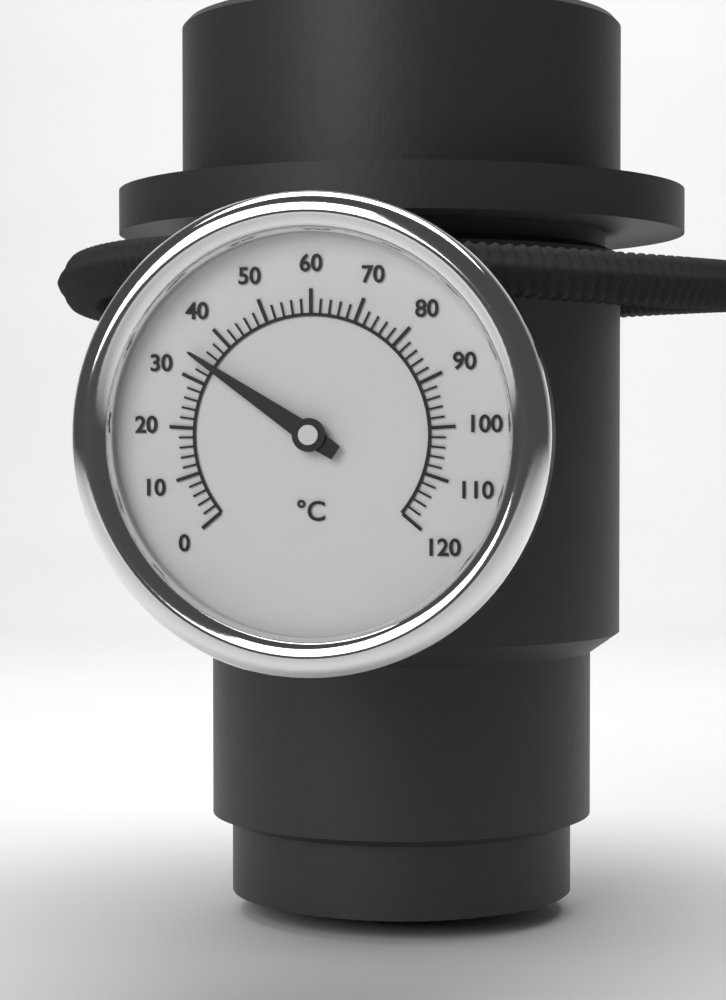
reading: 34 °C
